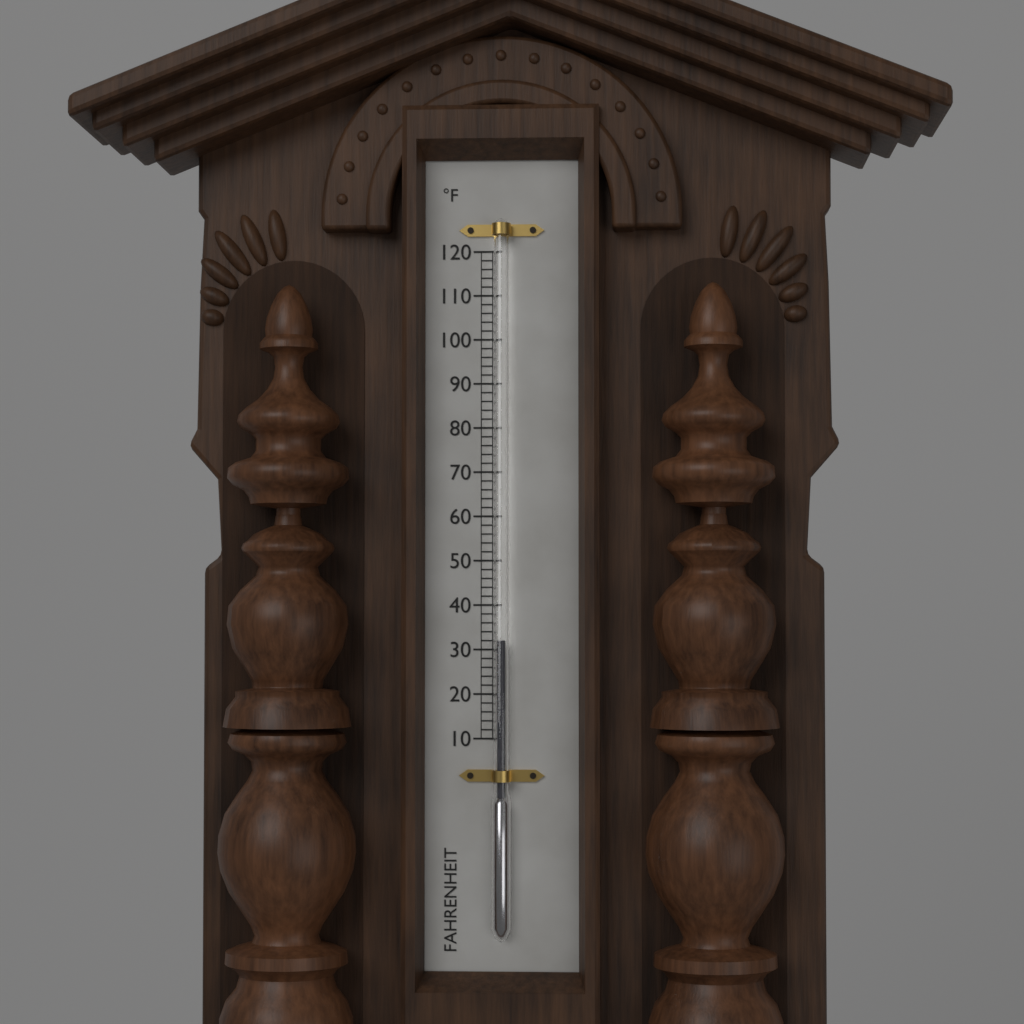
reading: 32 °F
